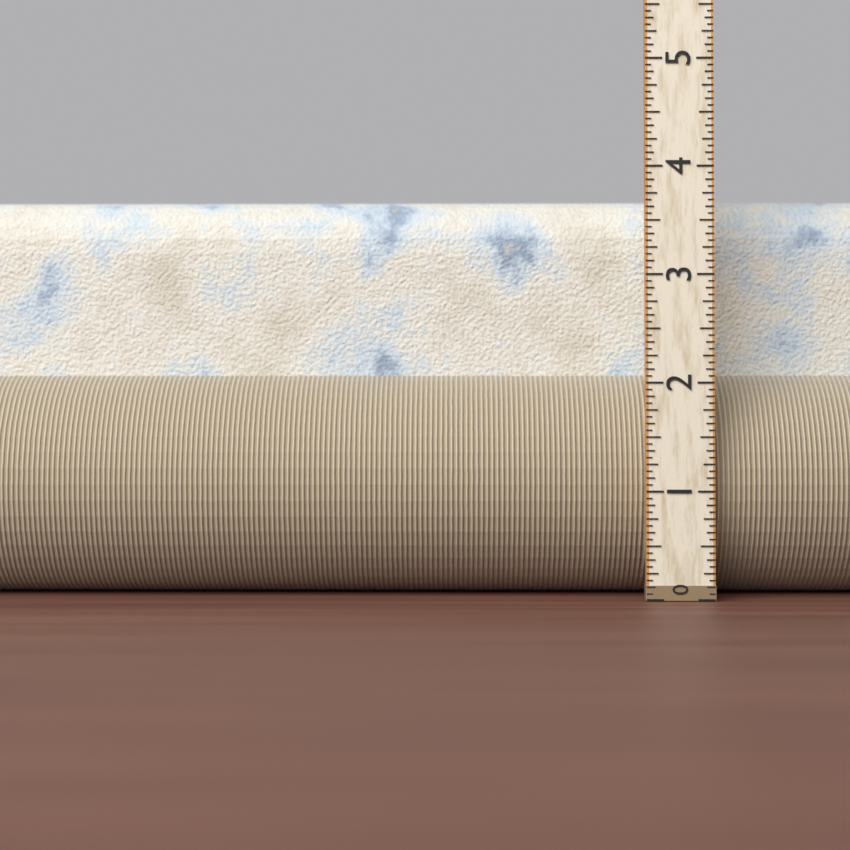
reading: 3.8125 (no unit)
